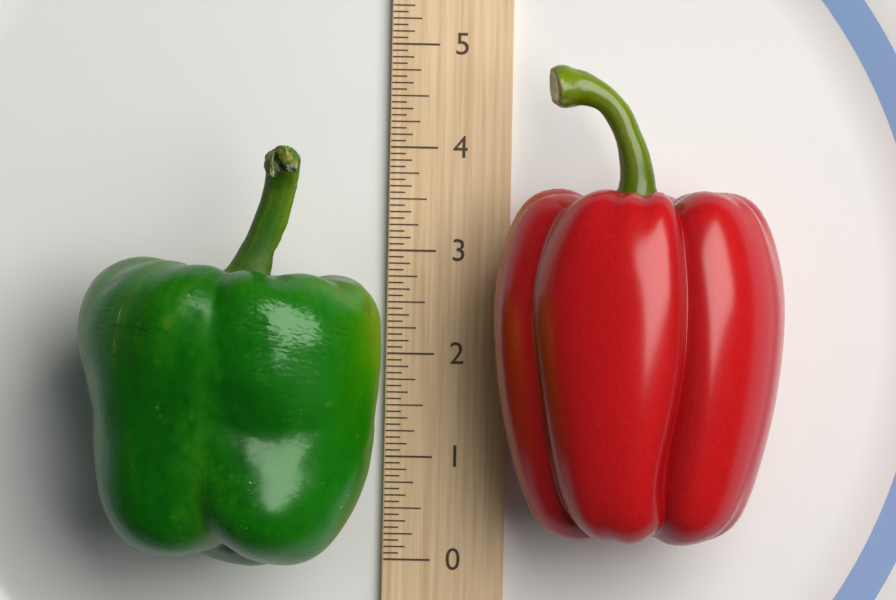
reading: 3.9375 (no unit)
